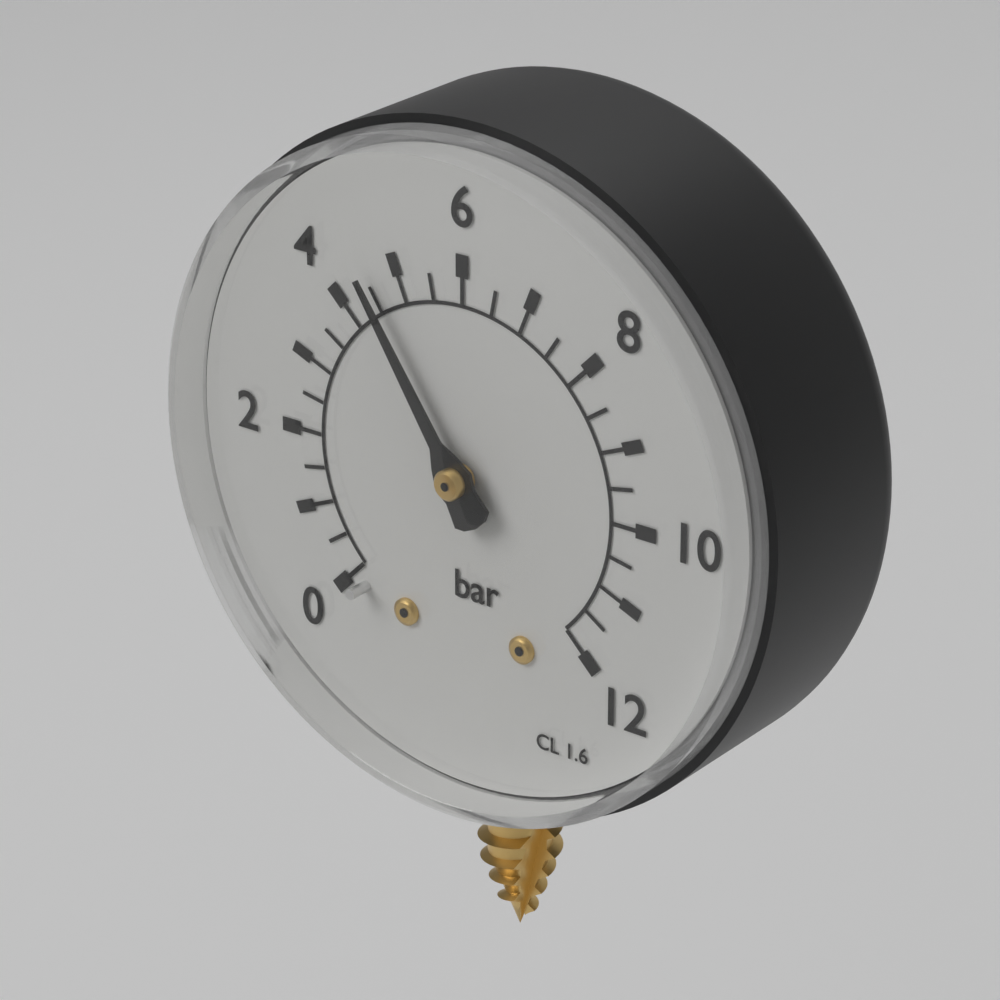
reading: 4.5 bar
